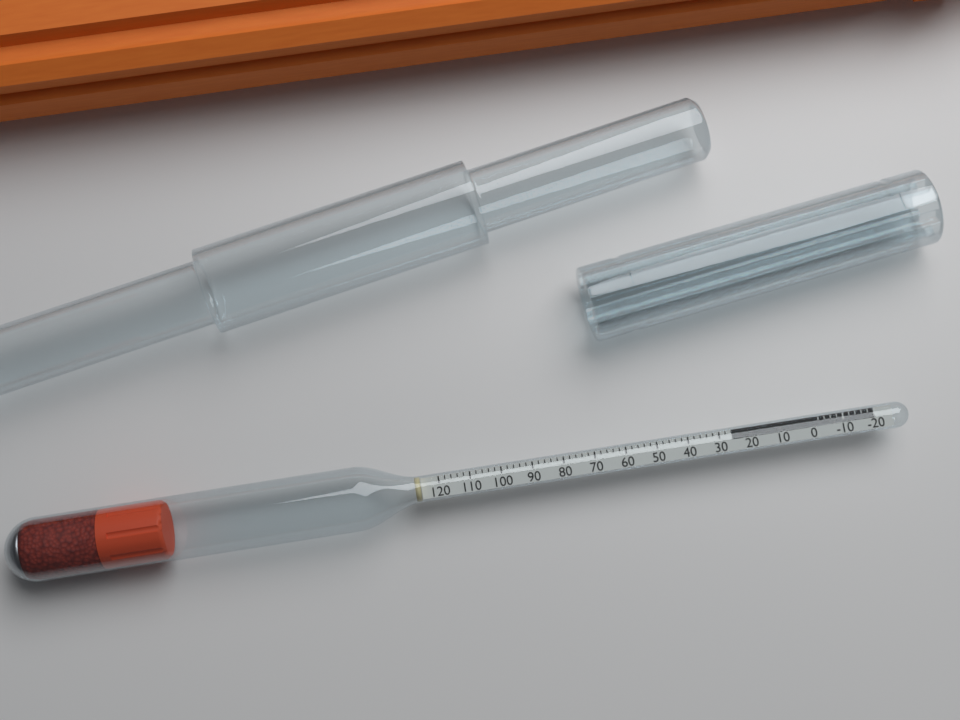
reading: 26 (no unit)
